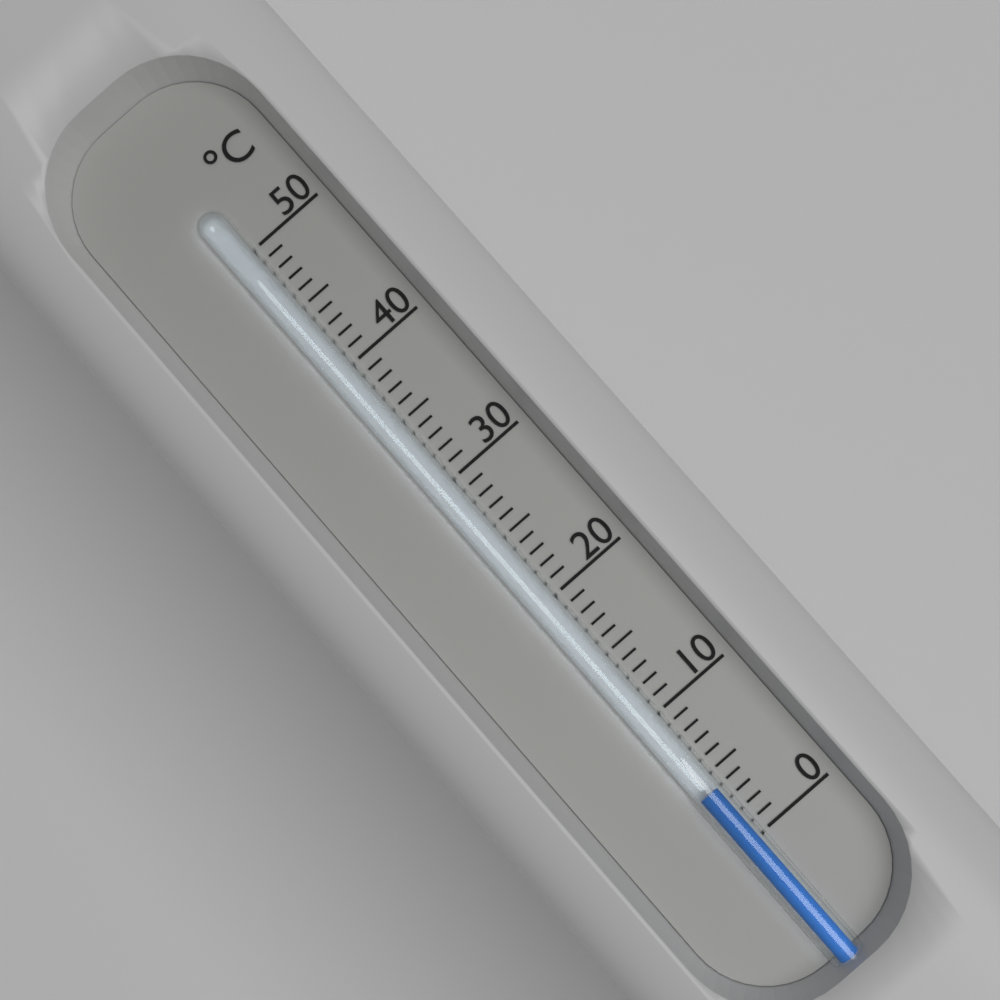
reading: 4 °C
